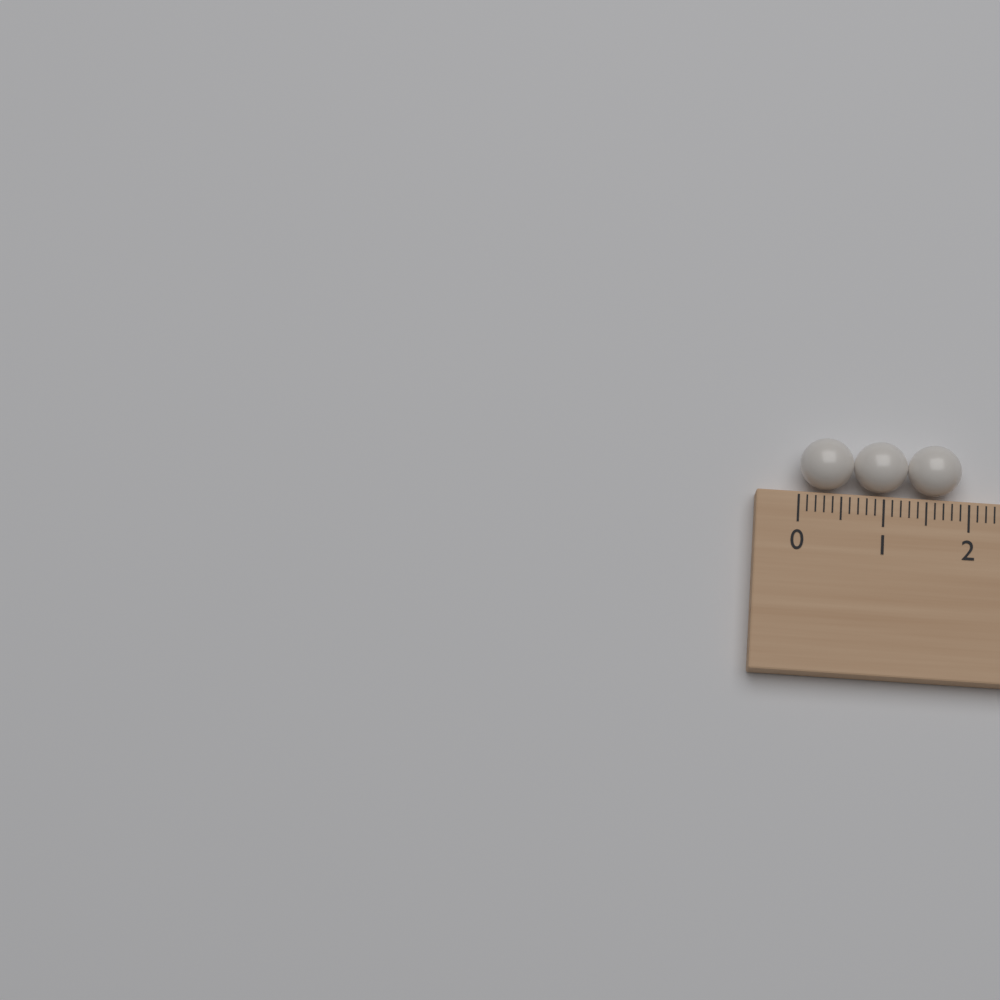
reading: 1.9 (no unit)
